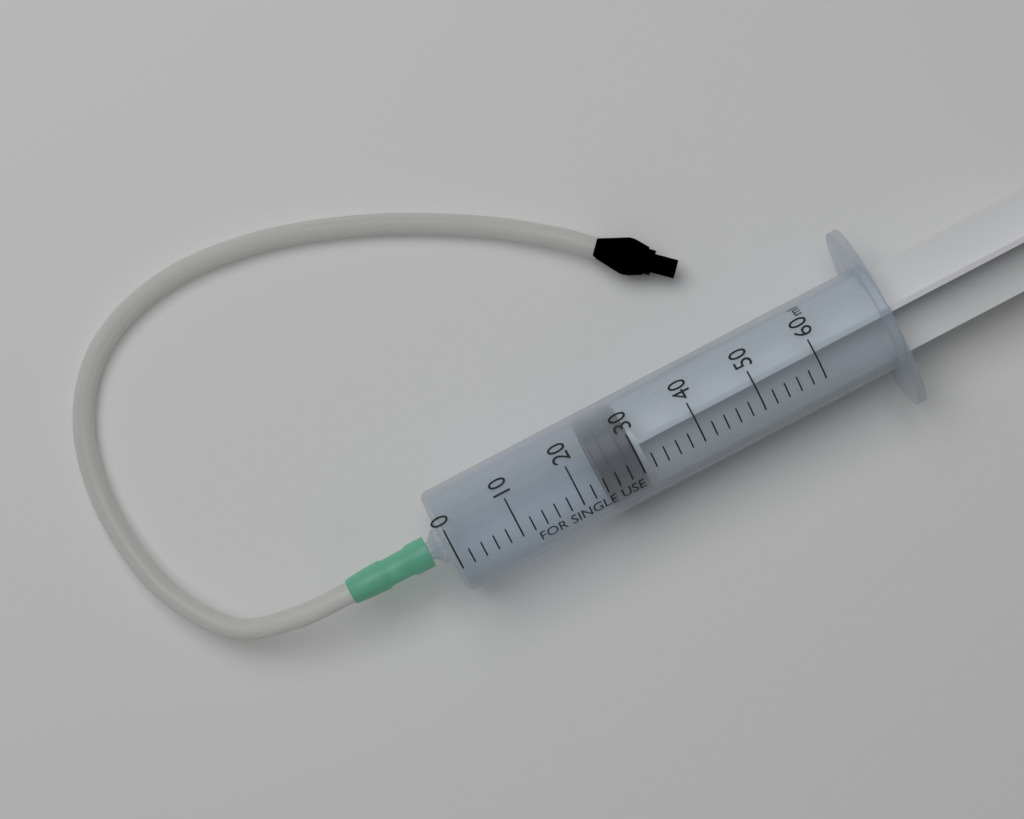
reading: 24 ml
